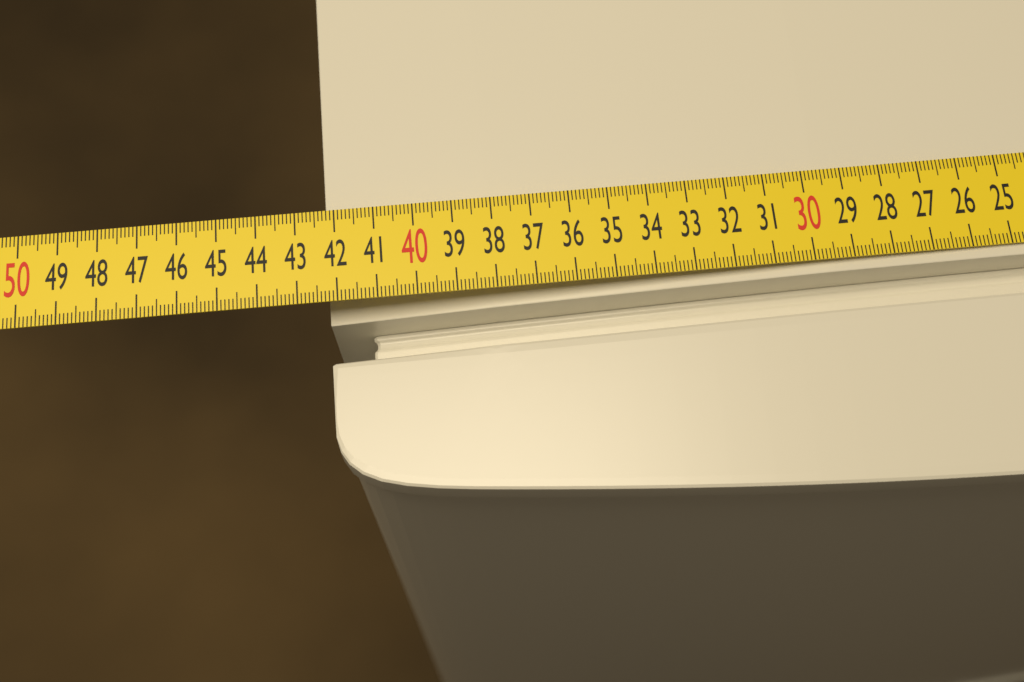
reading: 42.3 cm
